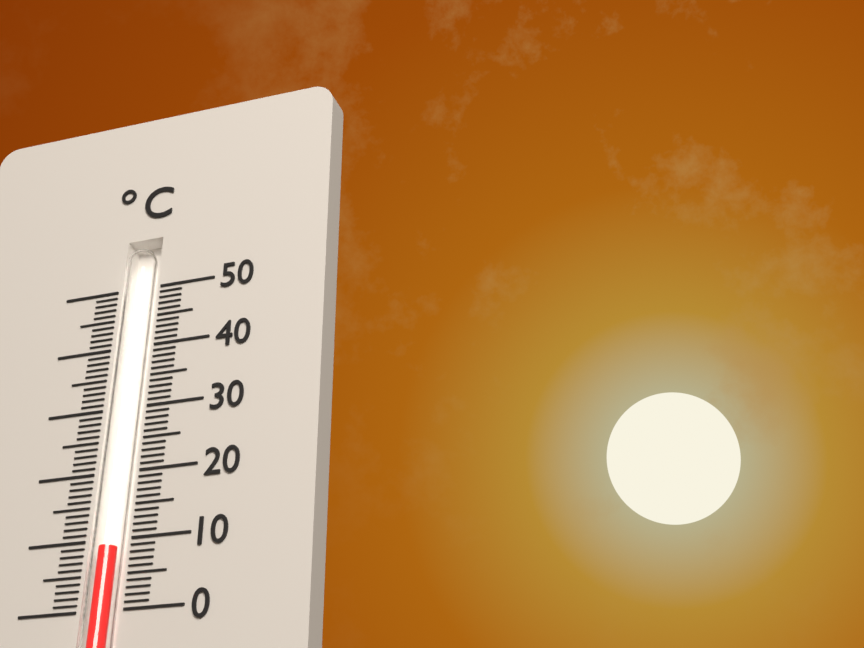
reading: 9 °C
